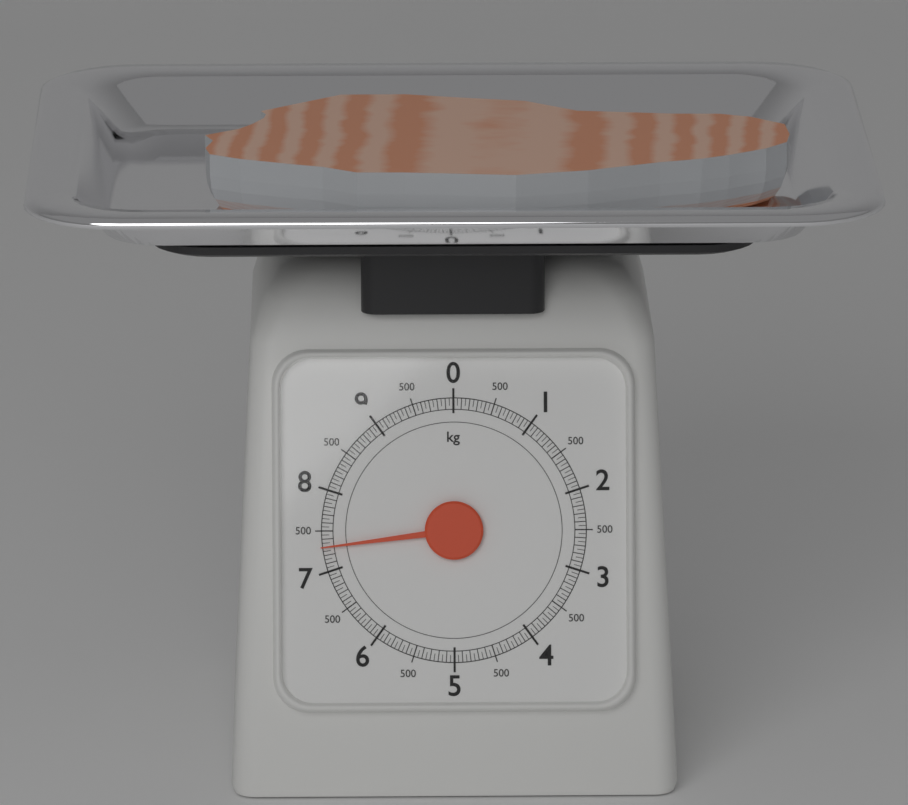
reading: 7.30 kg
